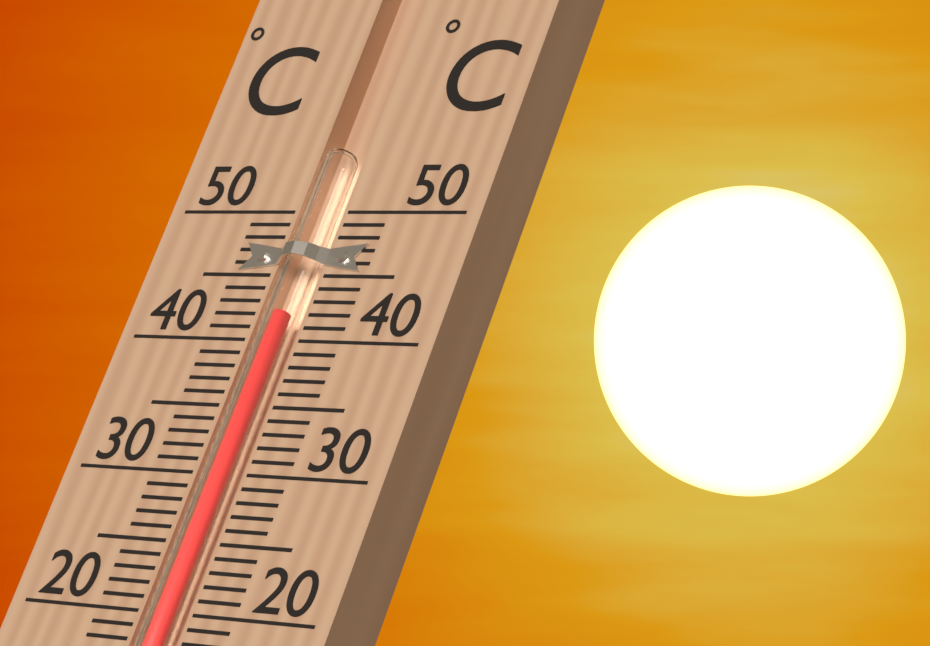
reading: 42 °C
